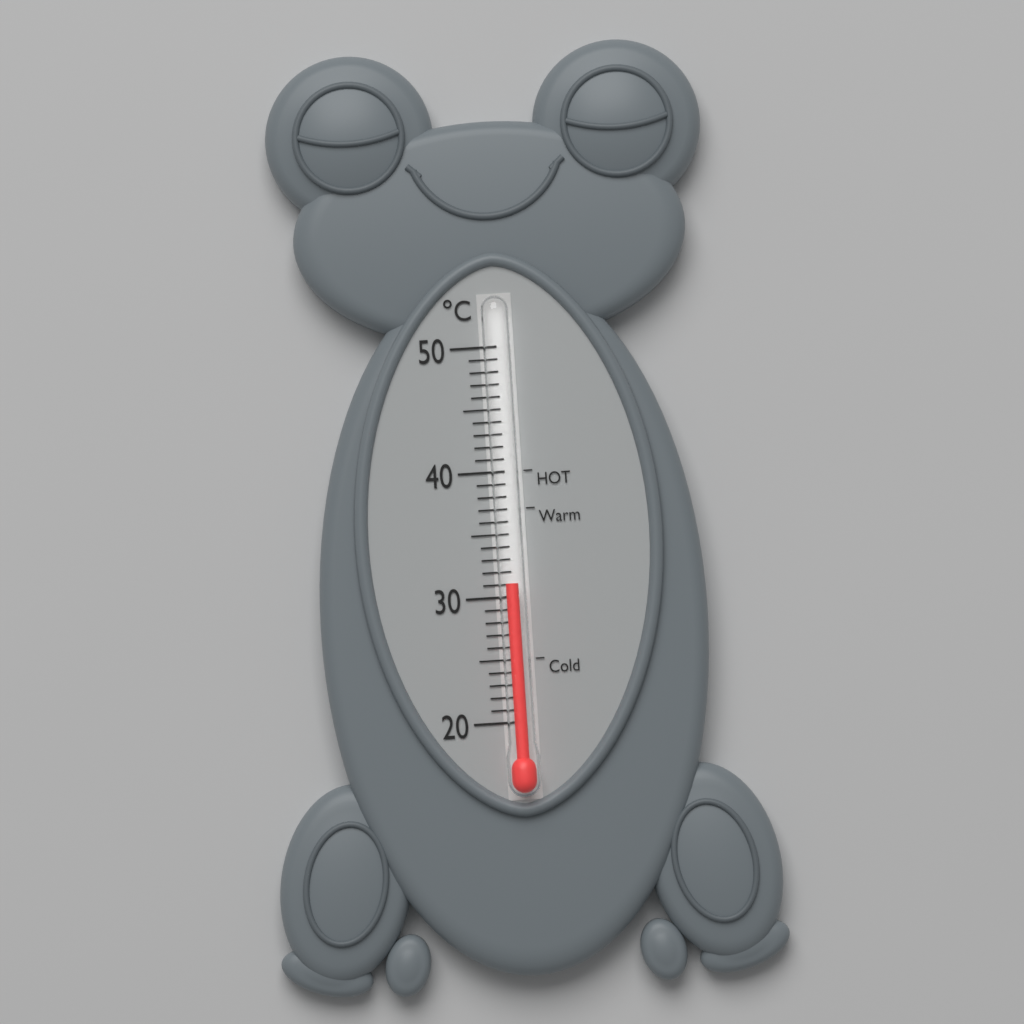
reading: 31 °C
